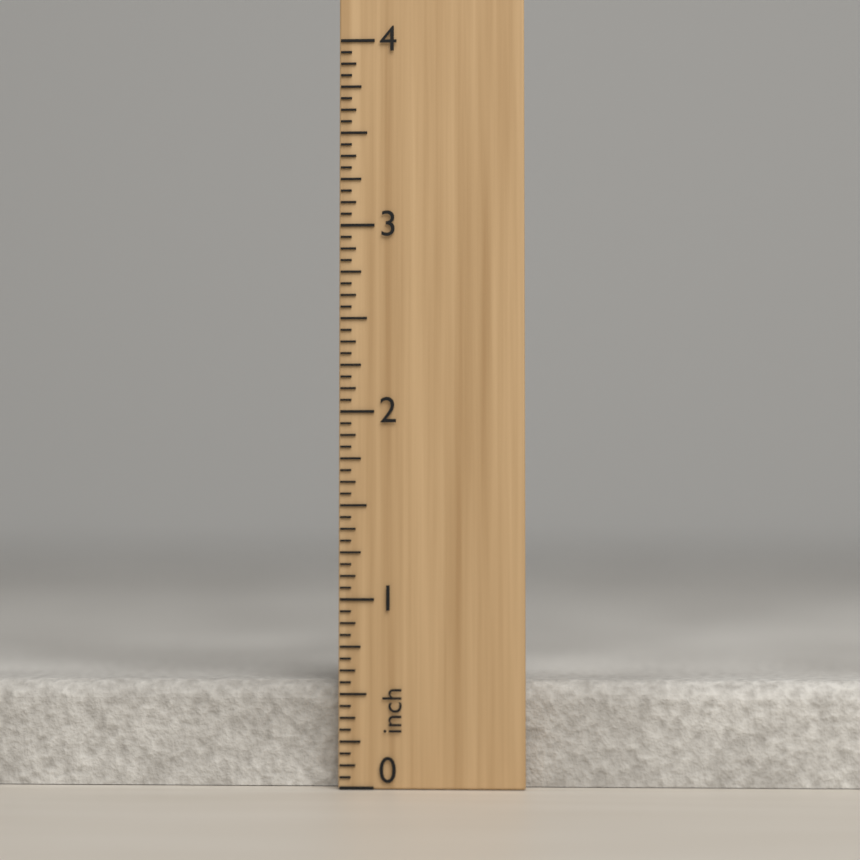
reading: 0.5625 inch
